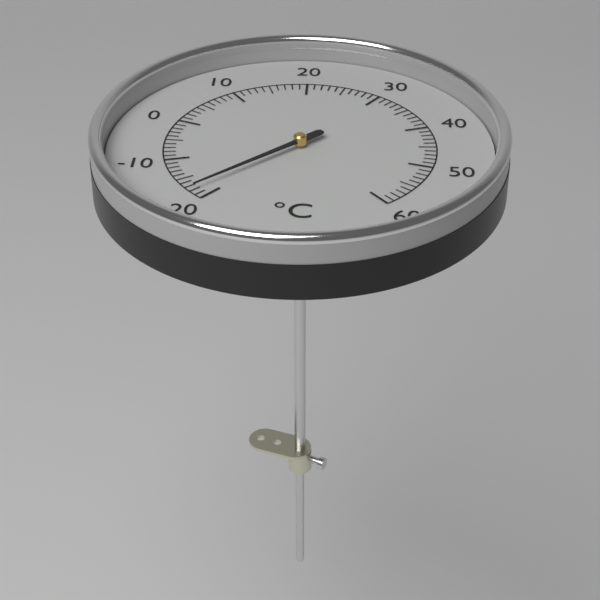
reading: -18 °C
